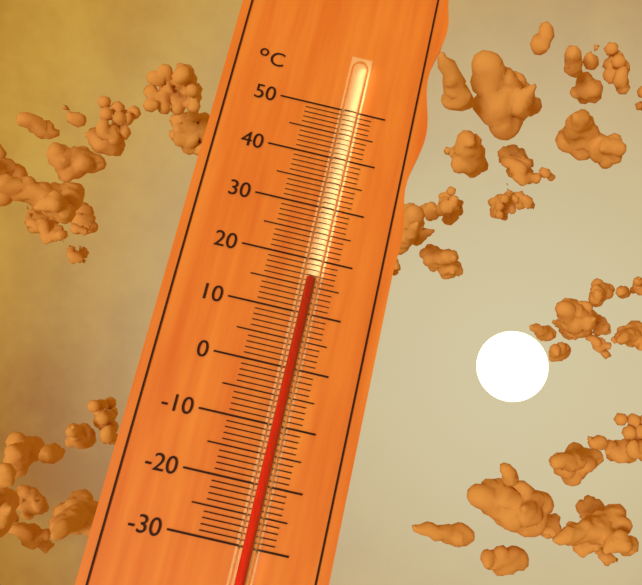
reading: 16 °C
